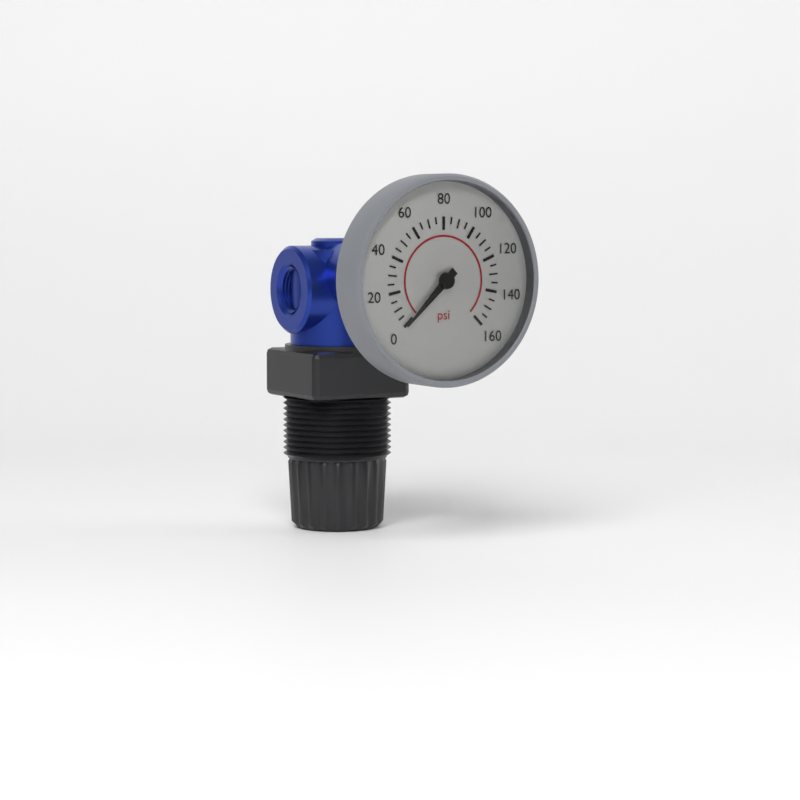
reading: 0 psi
